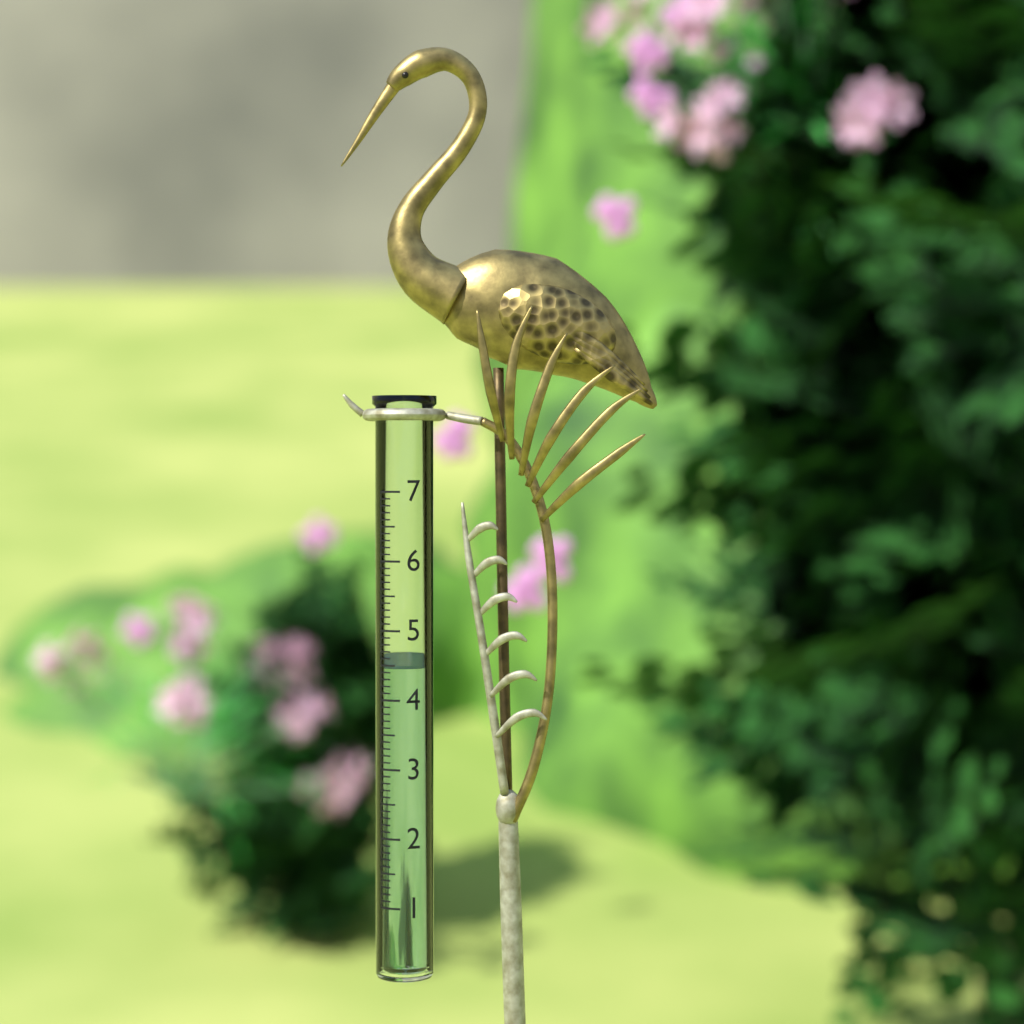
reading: 4.5 (no unit)
